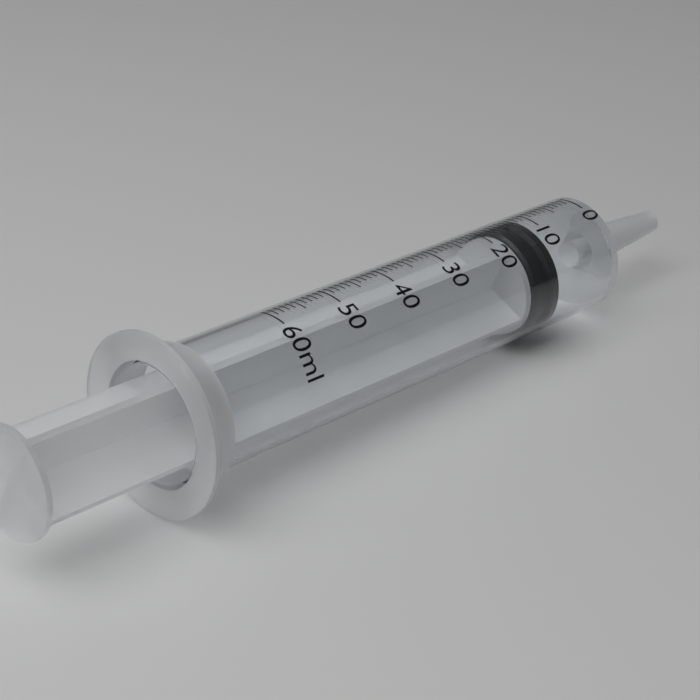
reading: 11 ml
